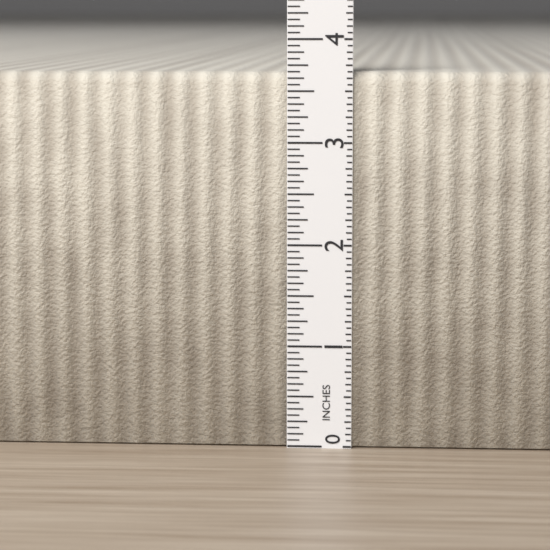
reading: 3.6875 in
